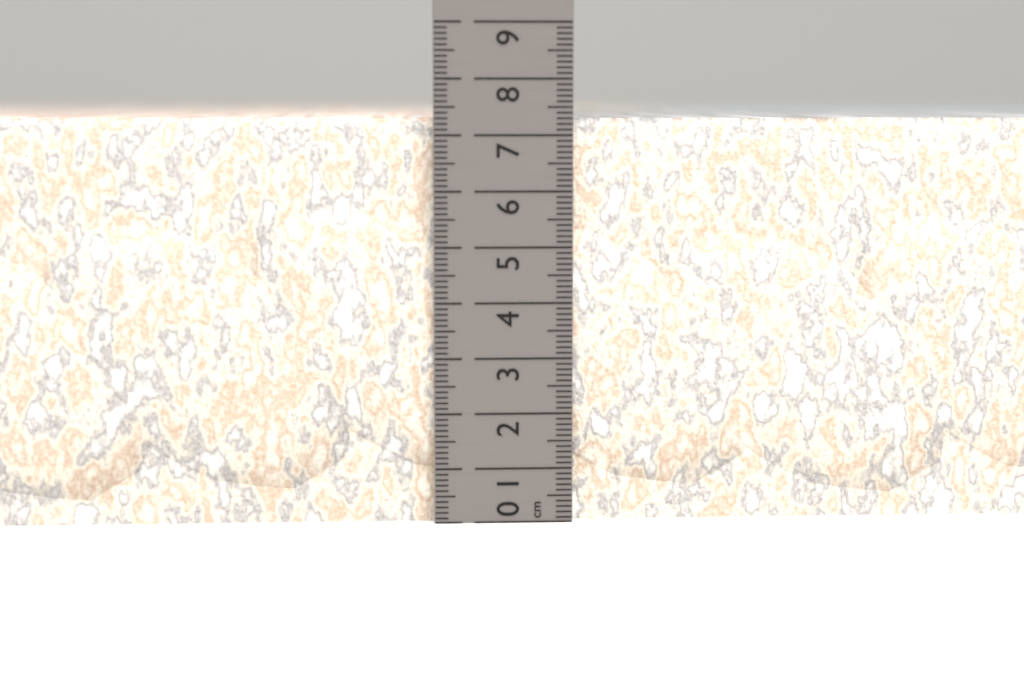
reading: 7.3 cm
